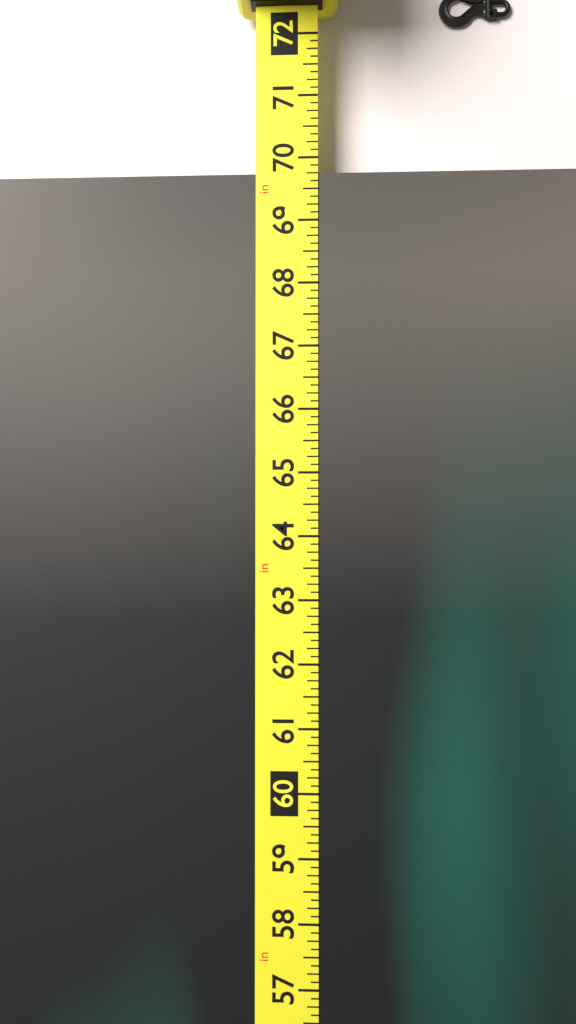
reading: 69.750 in
